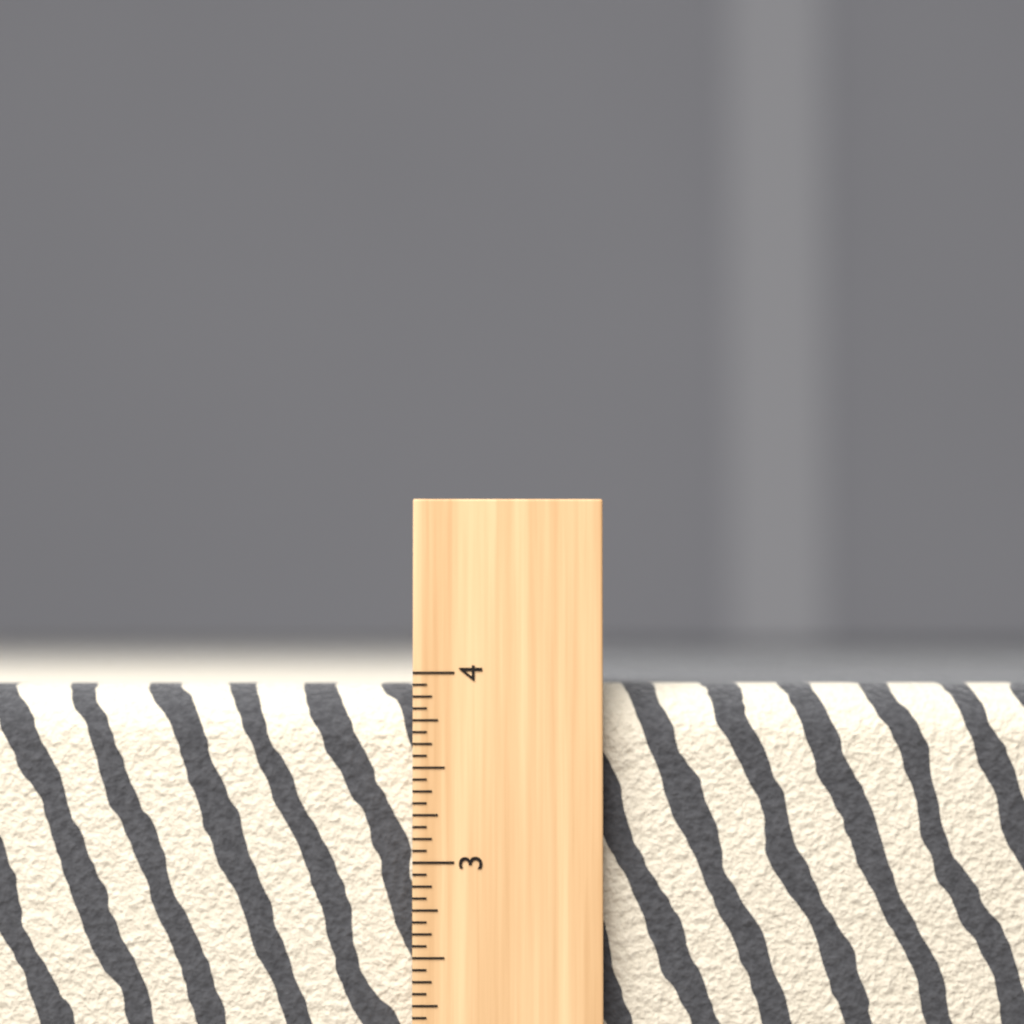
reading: 3.9375 inch
